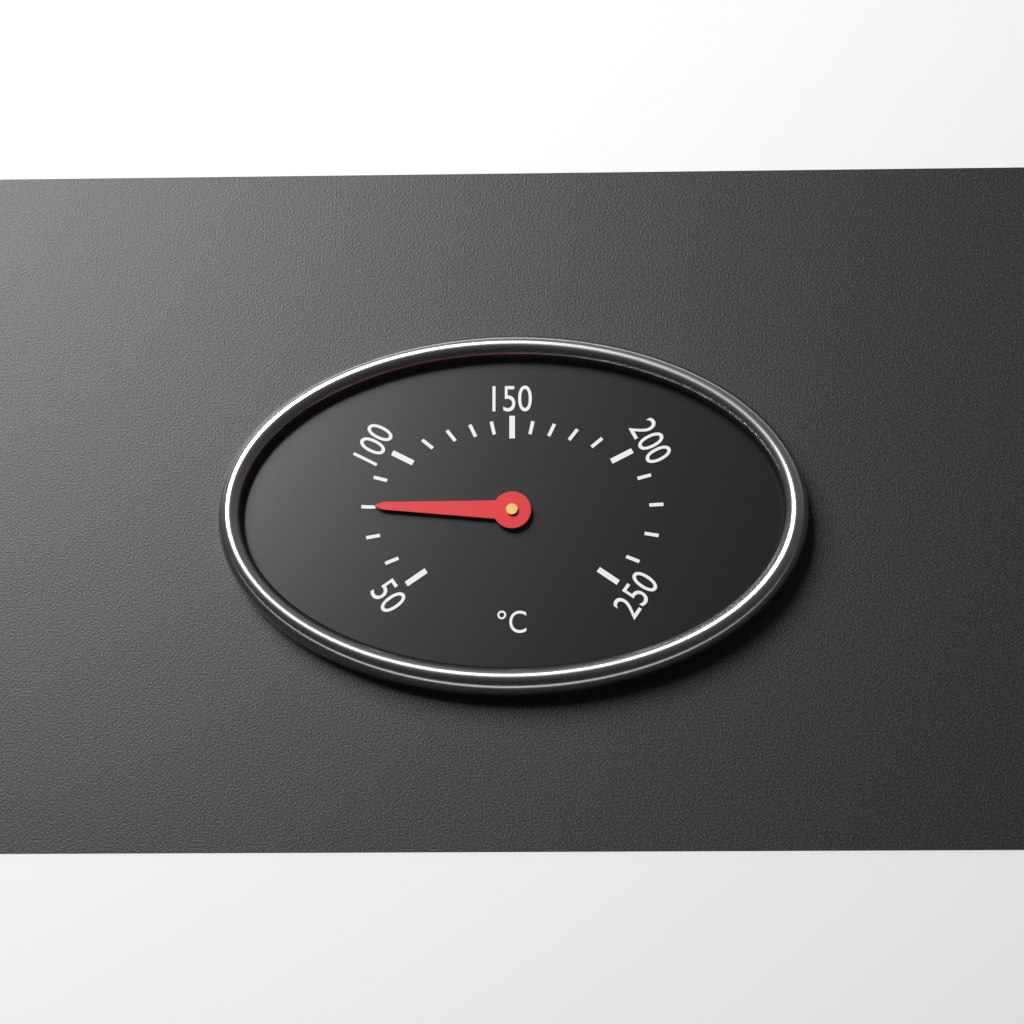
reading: 80 °C
